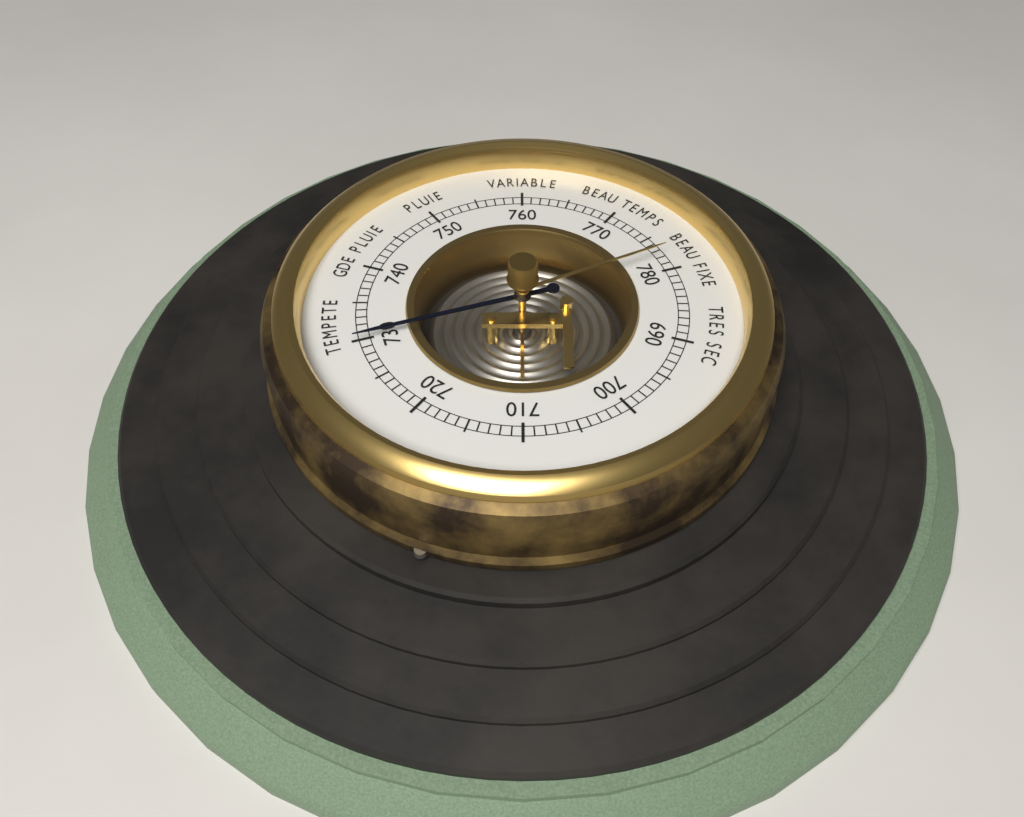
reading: 730 (no unit)
